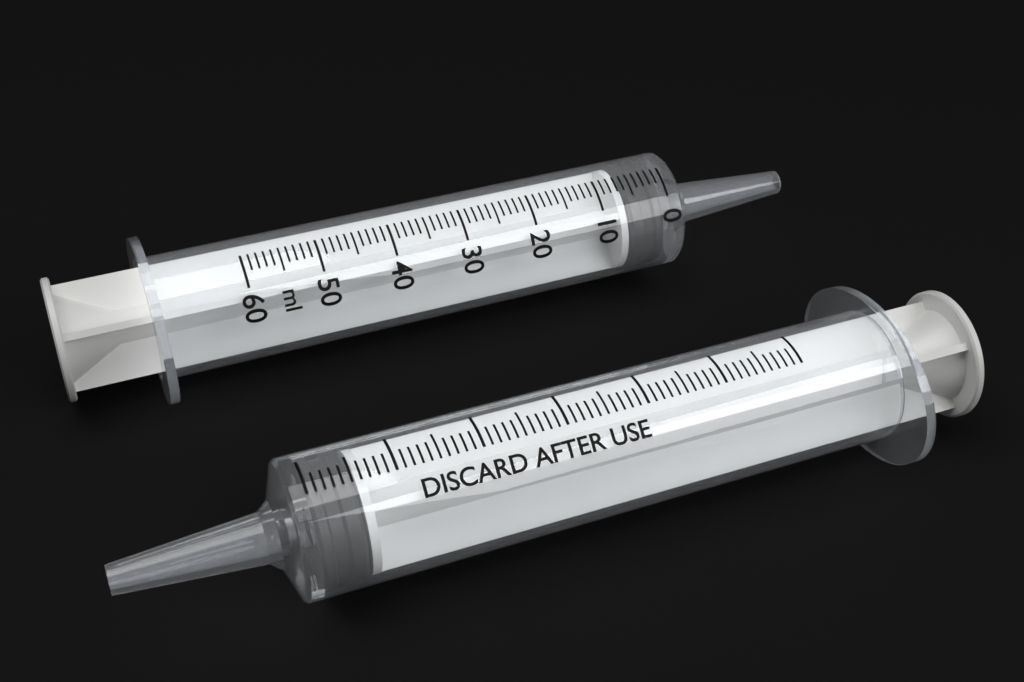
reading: 1 ml
